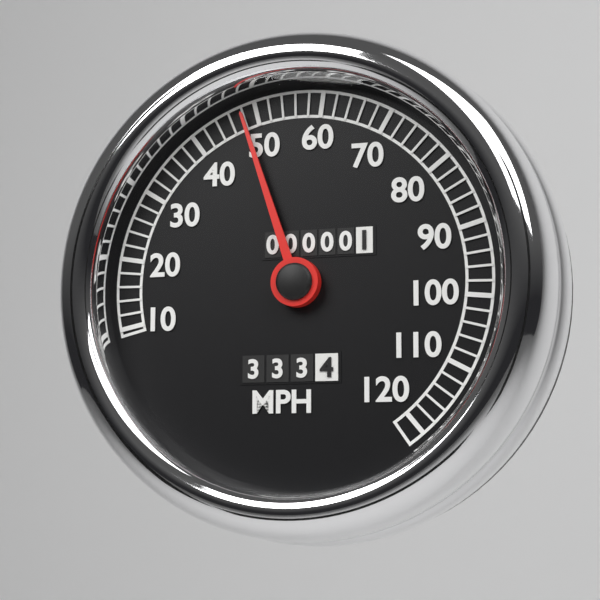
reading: 48 MPH
